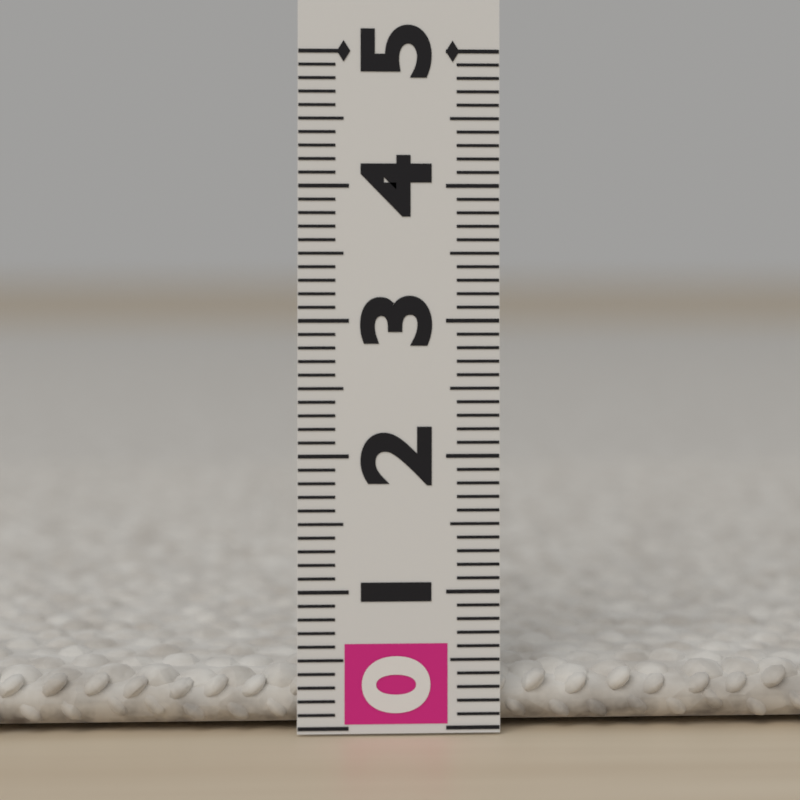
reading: 0.4 (no unit)
